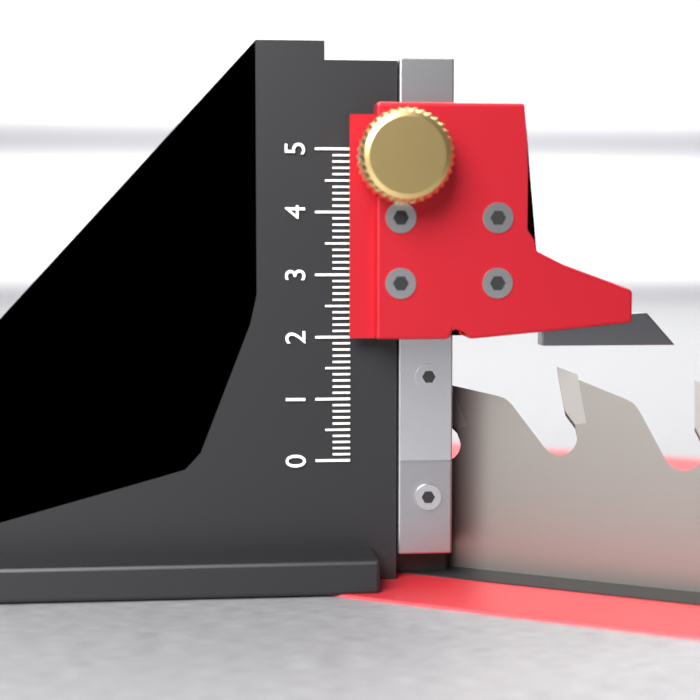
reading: 2.0 (no unit)
